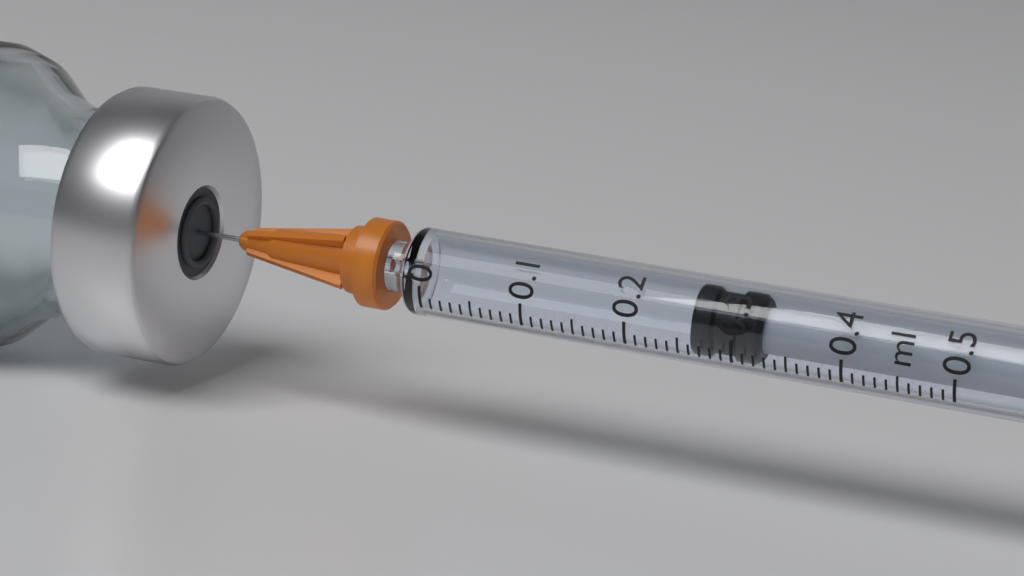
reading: 0.26 ml
